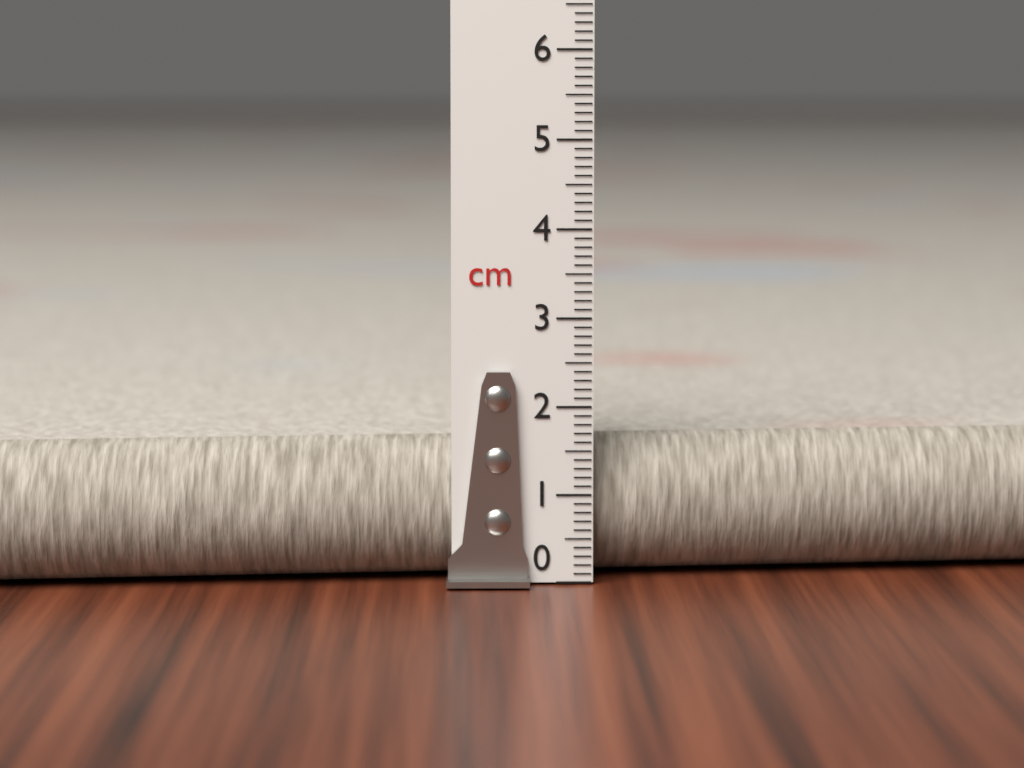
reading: 1.6 cm
